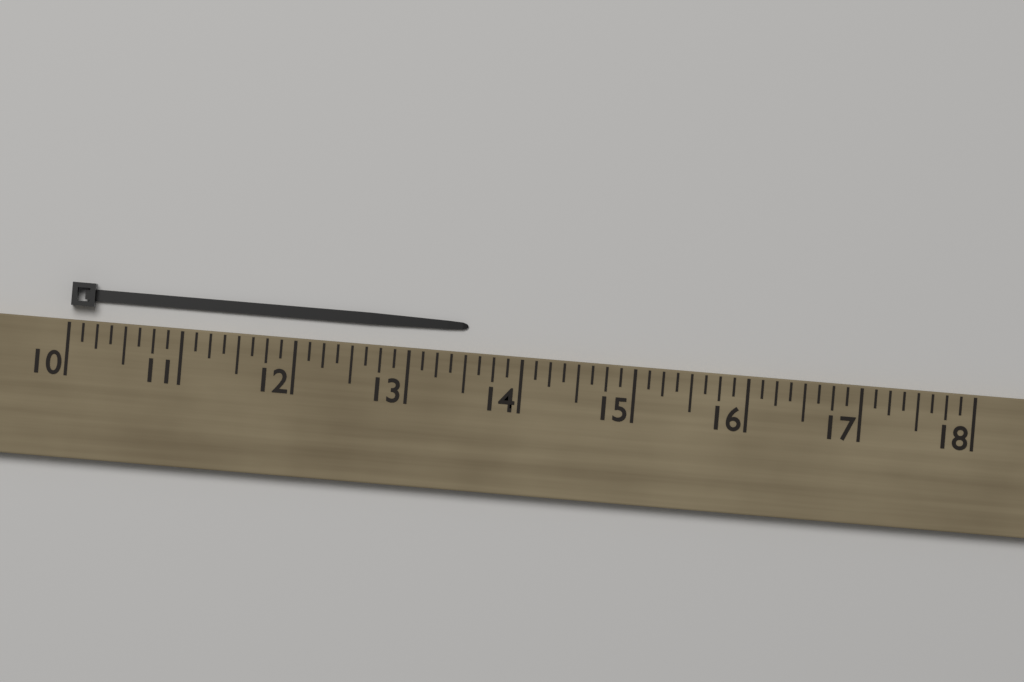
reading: 13.500 (no unit)
